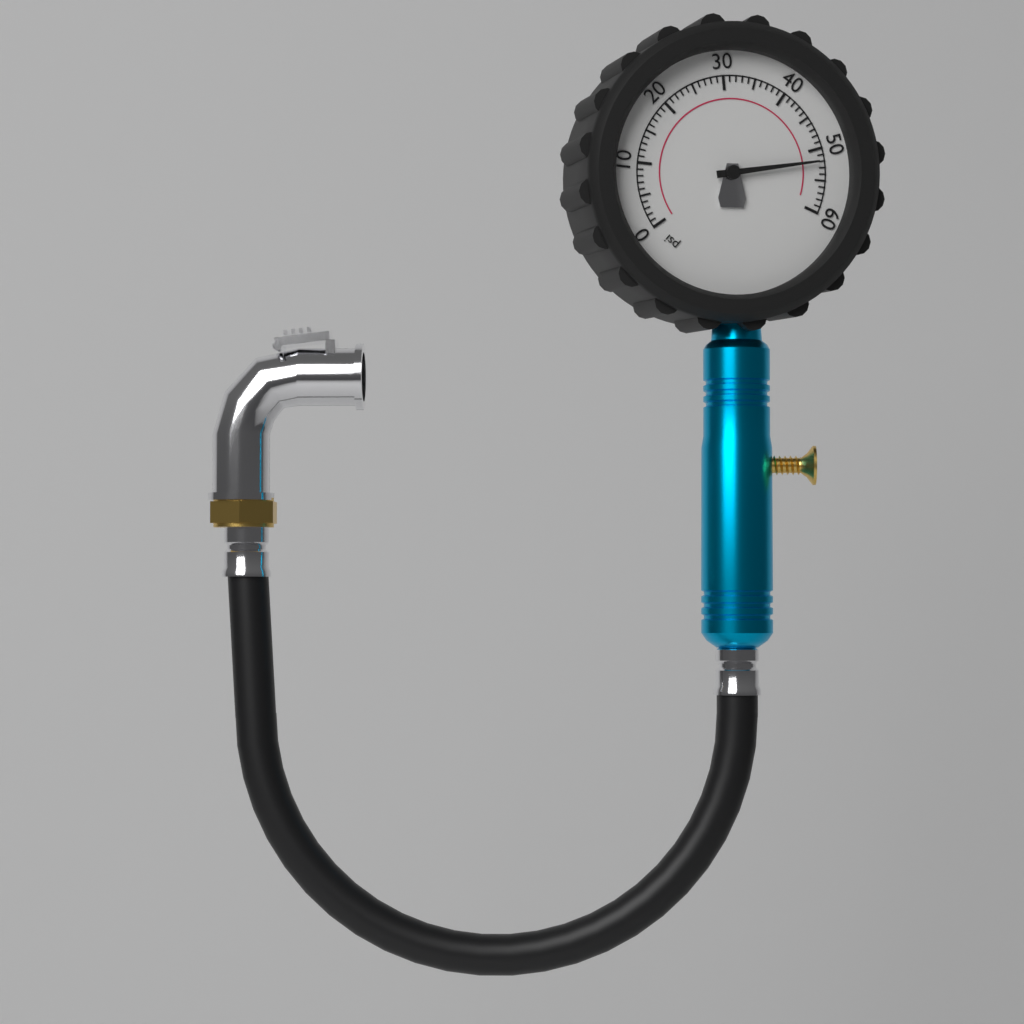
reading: 52 psi
